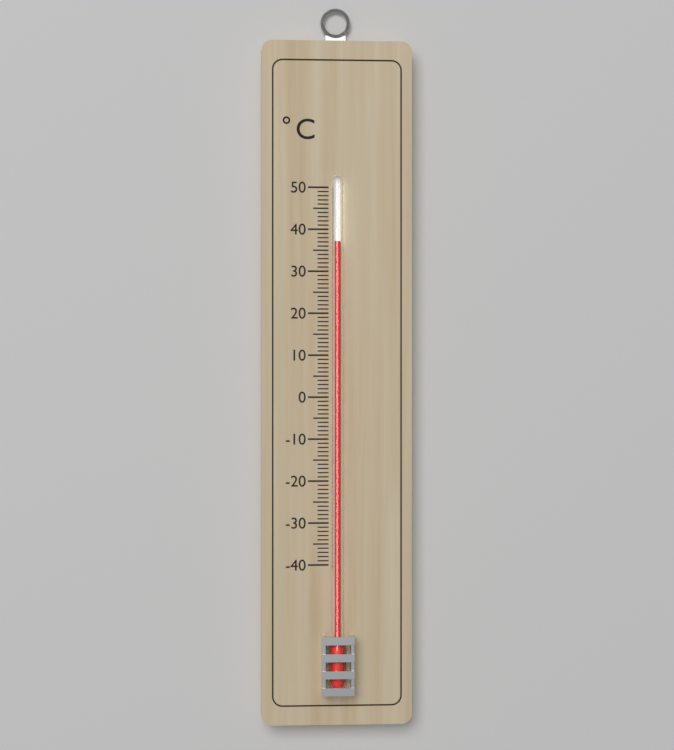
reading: 37 °C
